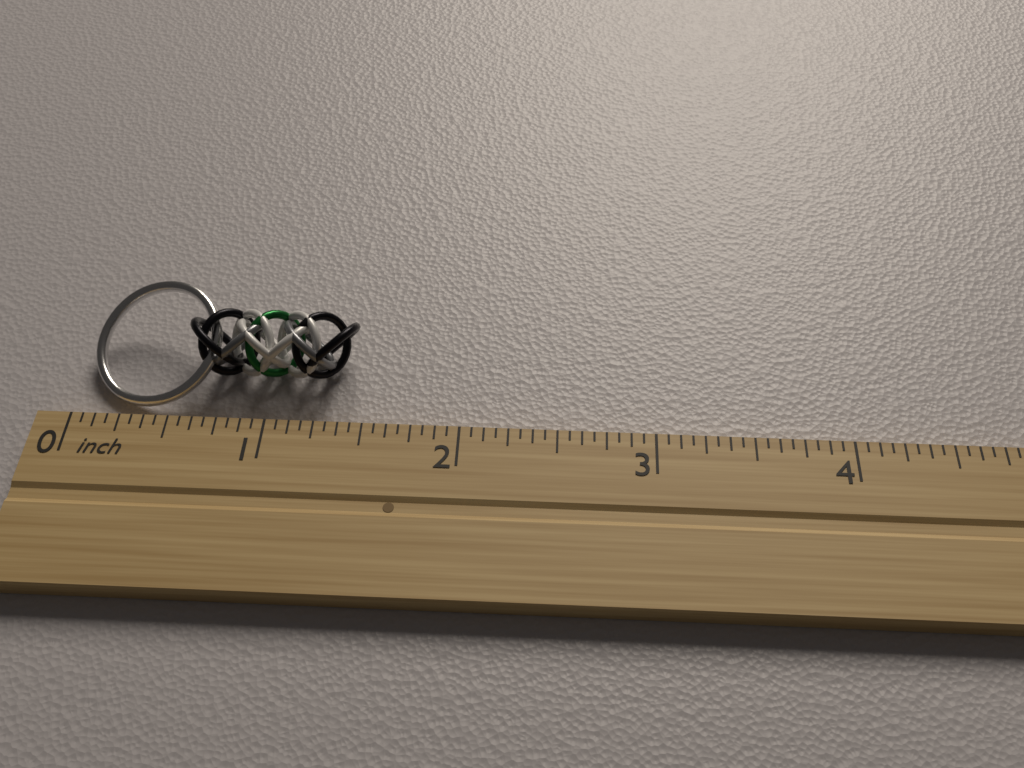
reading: 1.4375 inch
